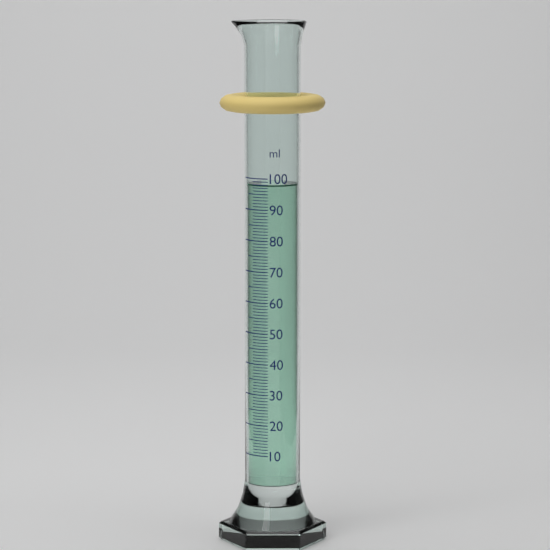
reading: 98 ml
